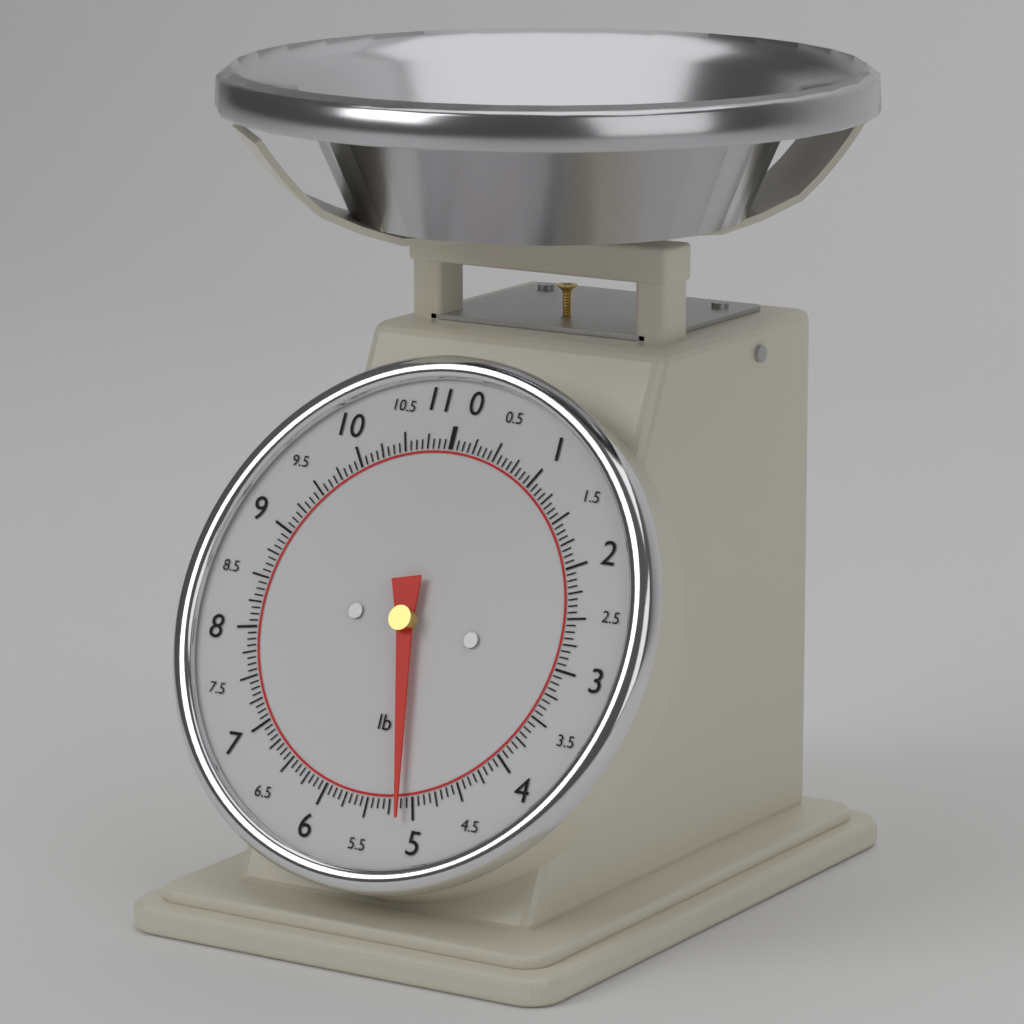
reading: 5.1250 lb
